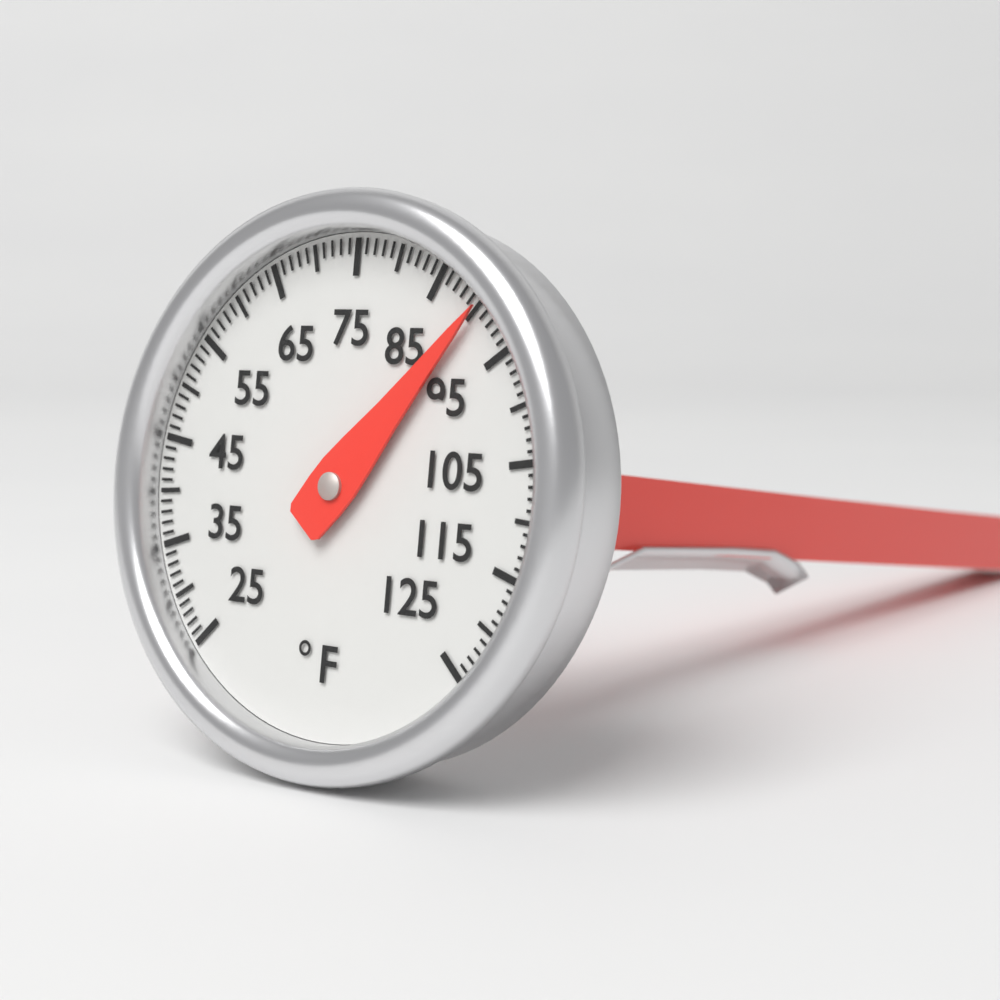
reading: 90 °F
